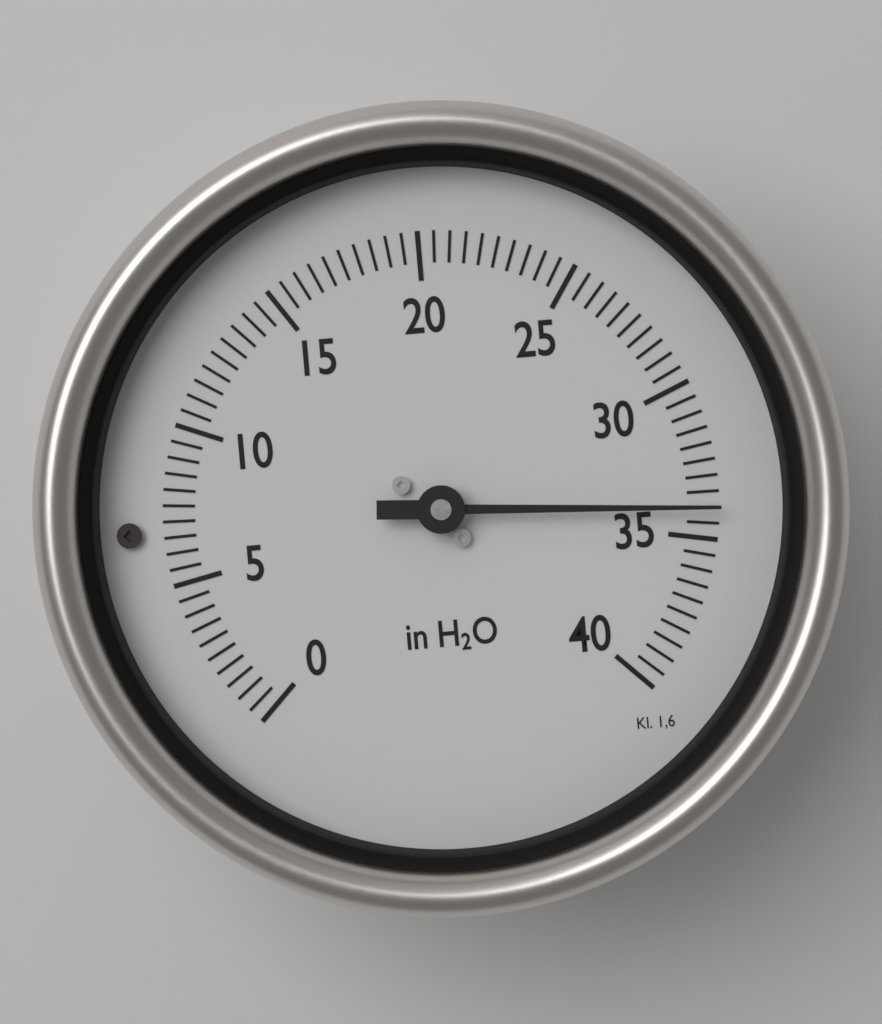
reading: 34.0 in H2O
